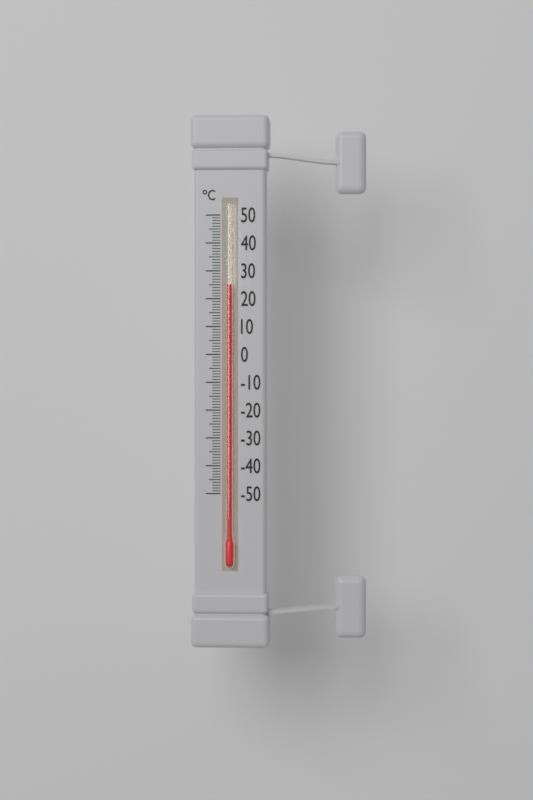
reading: 25 °C
